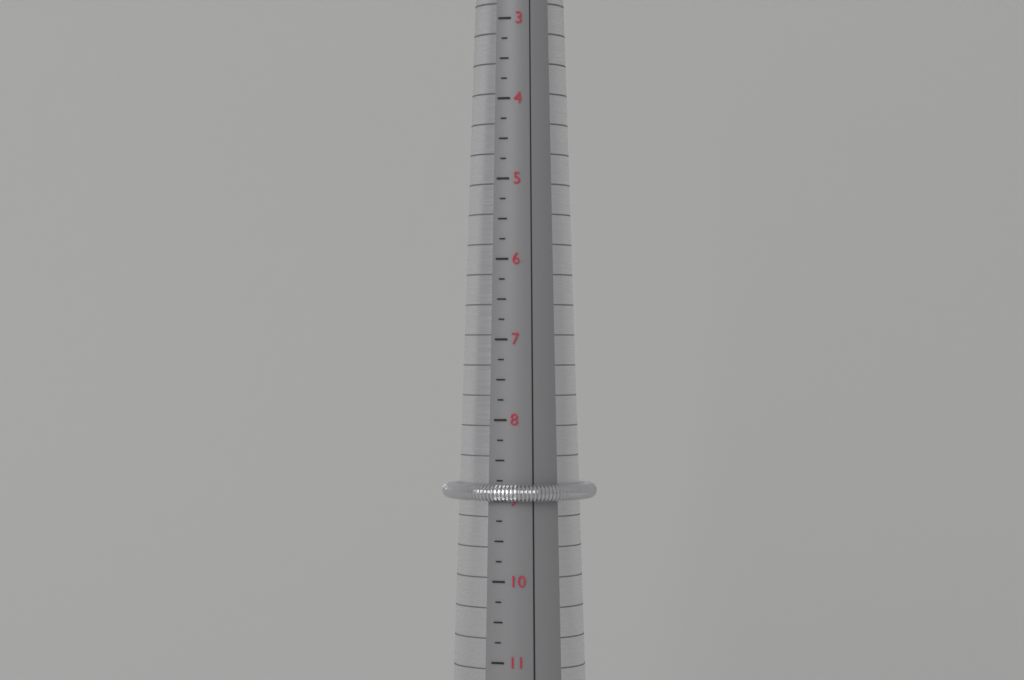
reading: 9.00 (no unit)
